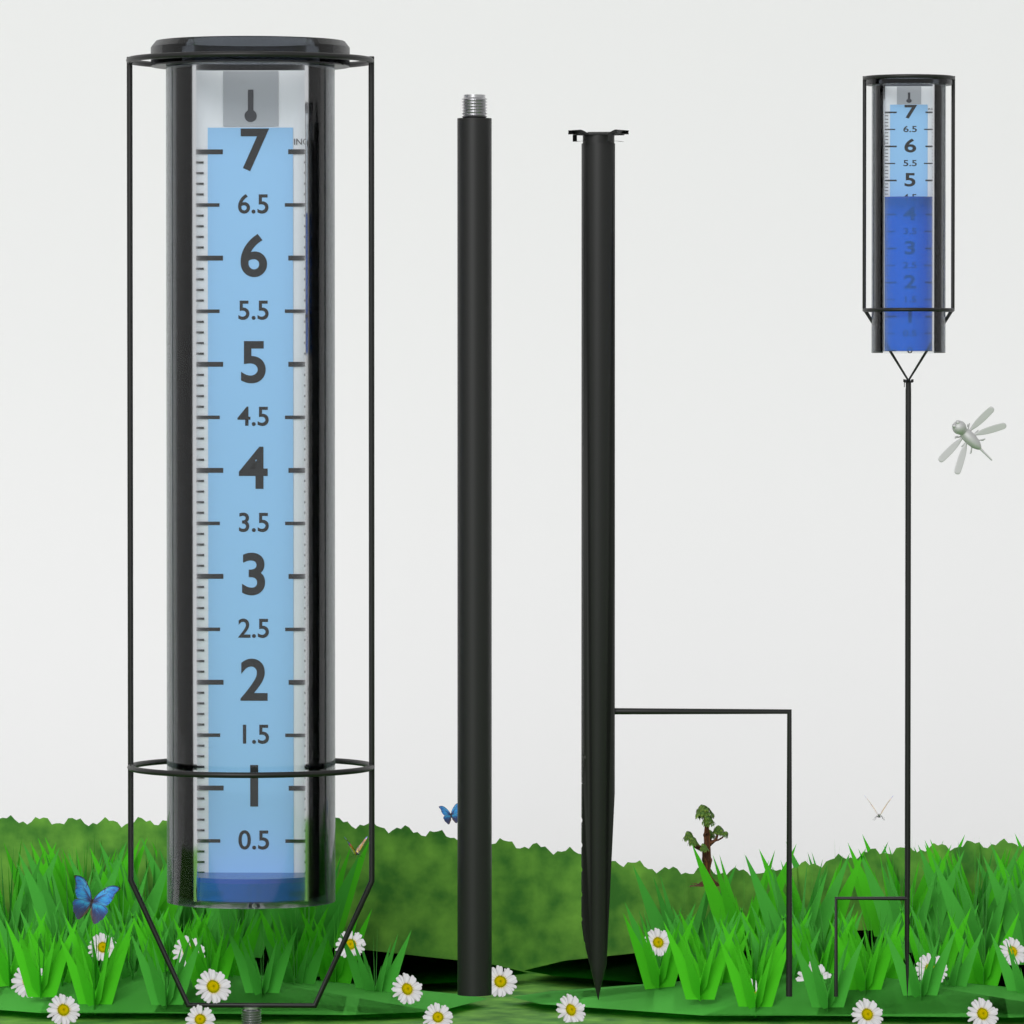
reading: 0.2 in
